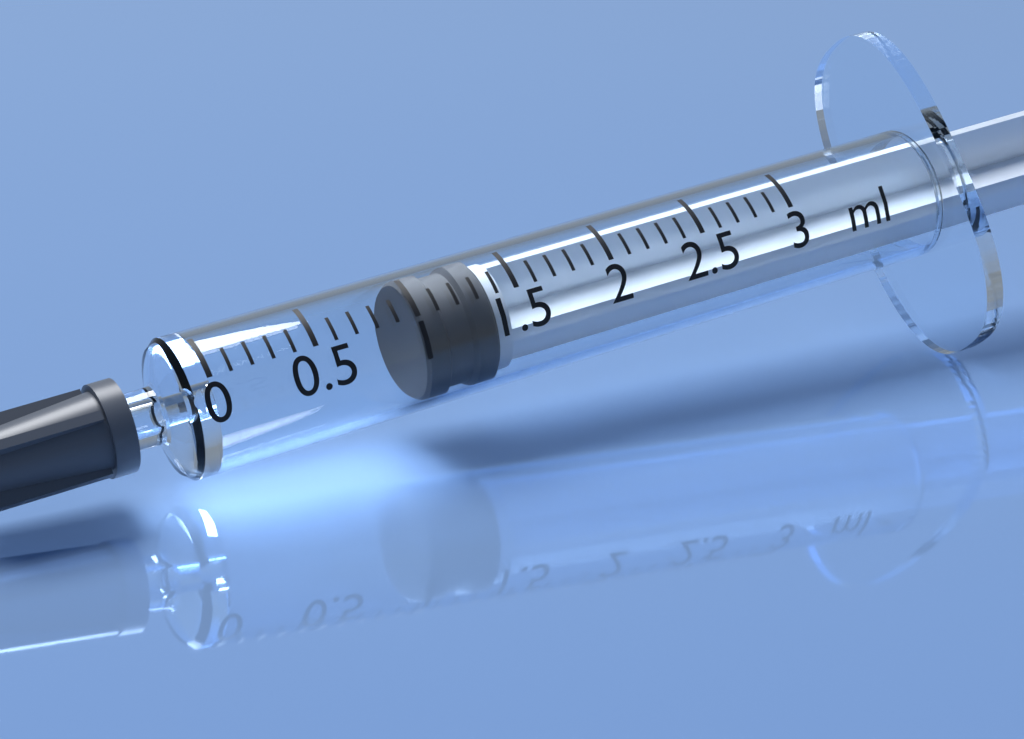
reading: 1.0 ml
